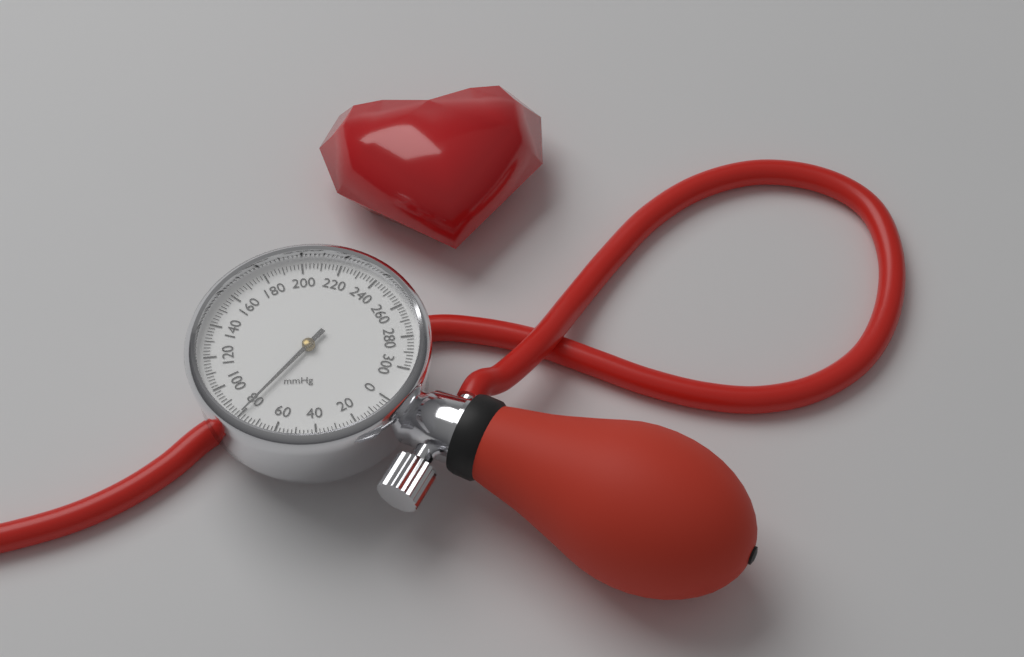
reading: 80 mmHg
